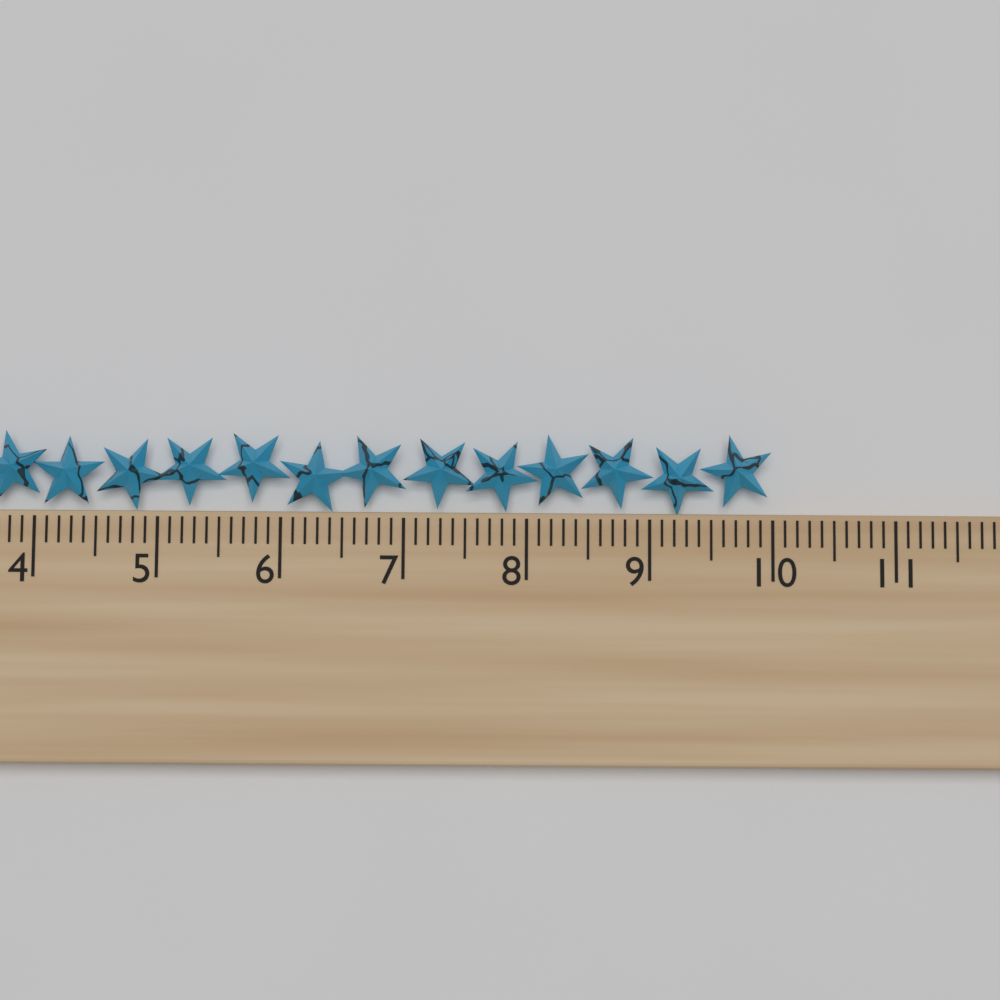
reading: 10.0 cm
